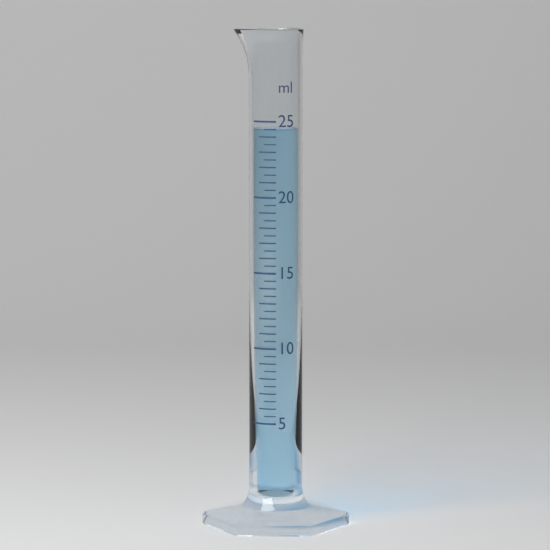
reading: 24.5 ml
